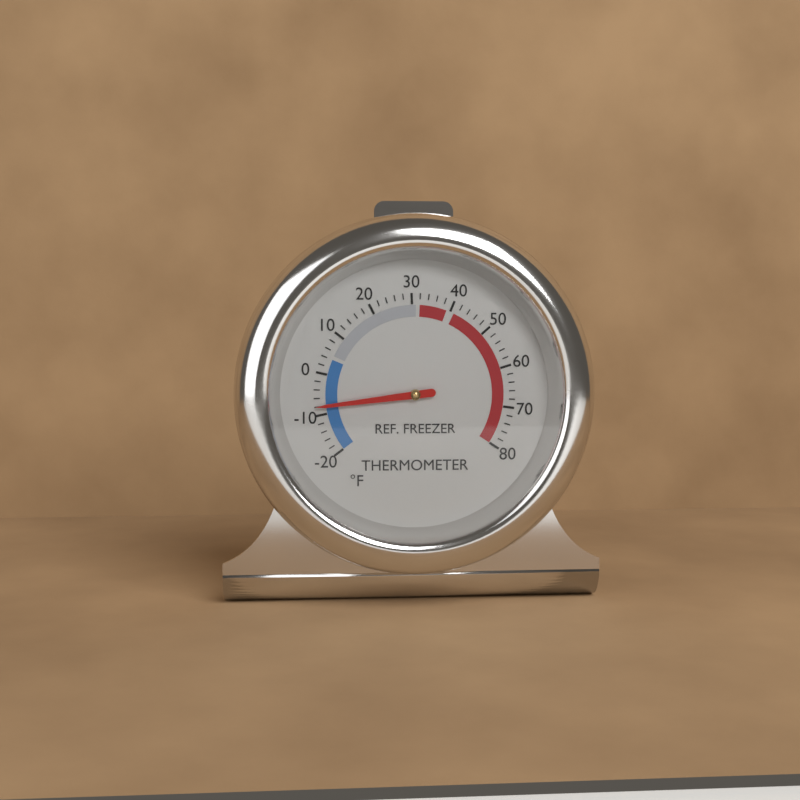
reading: -8 °F
